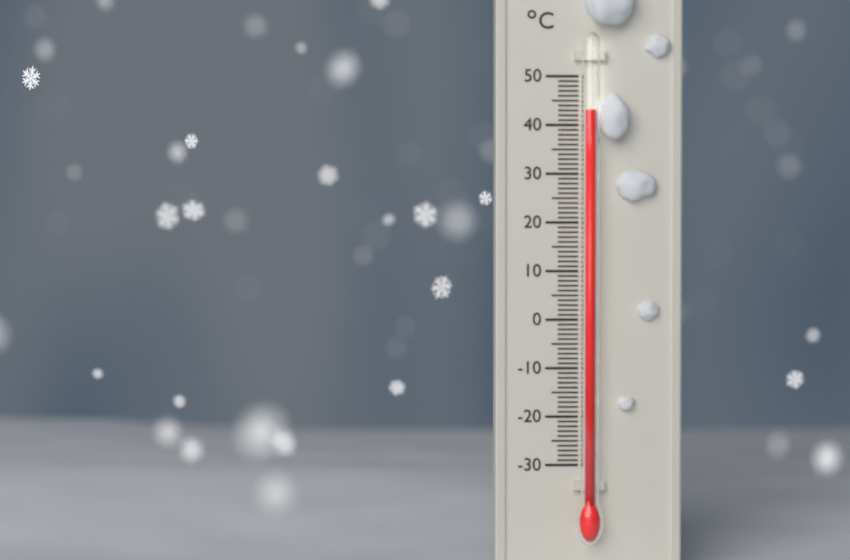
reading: 43 °C
